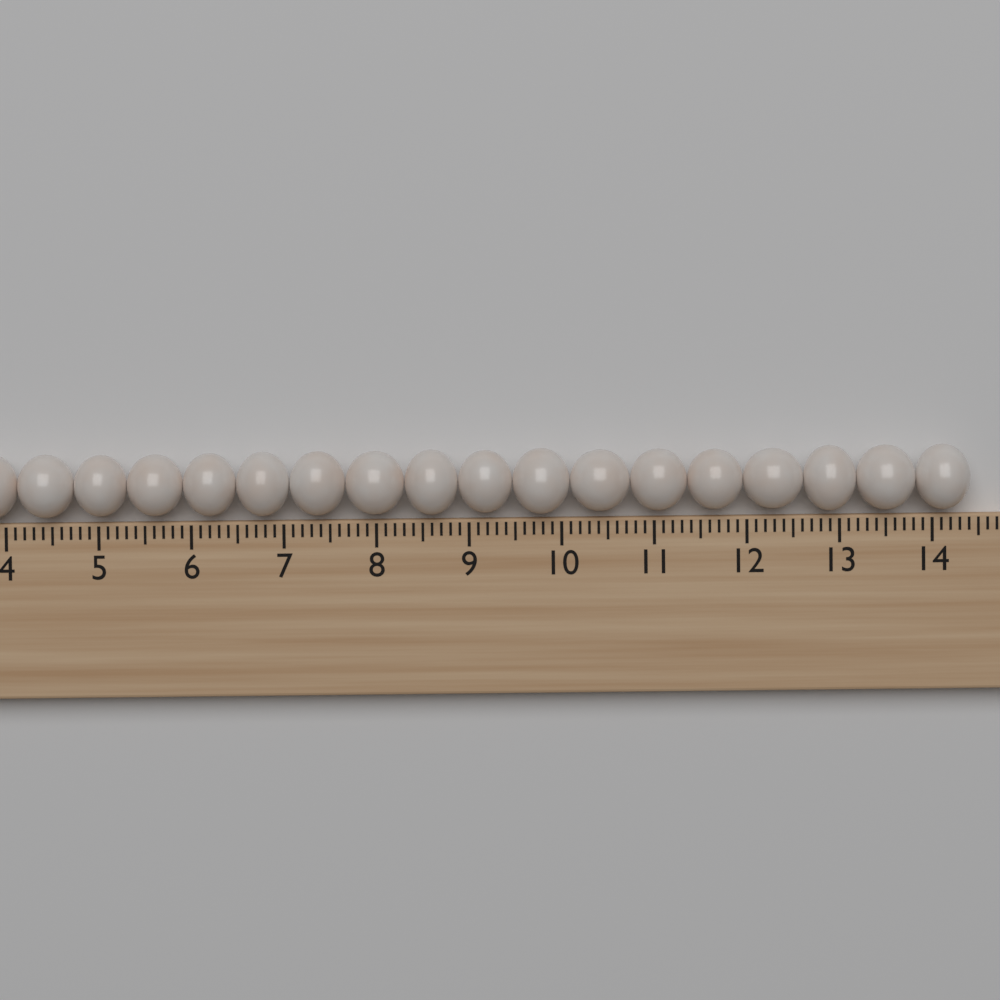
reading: 14.4 (no unit)
